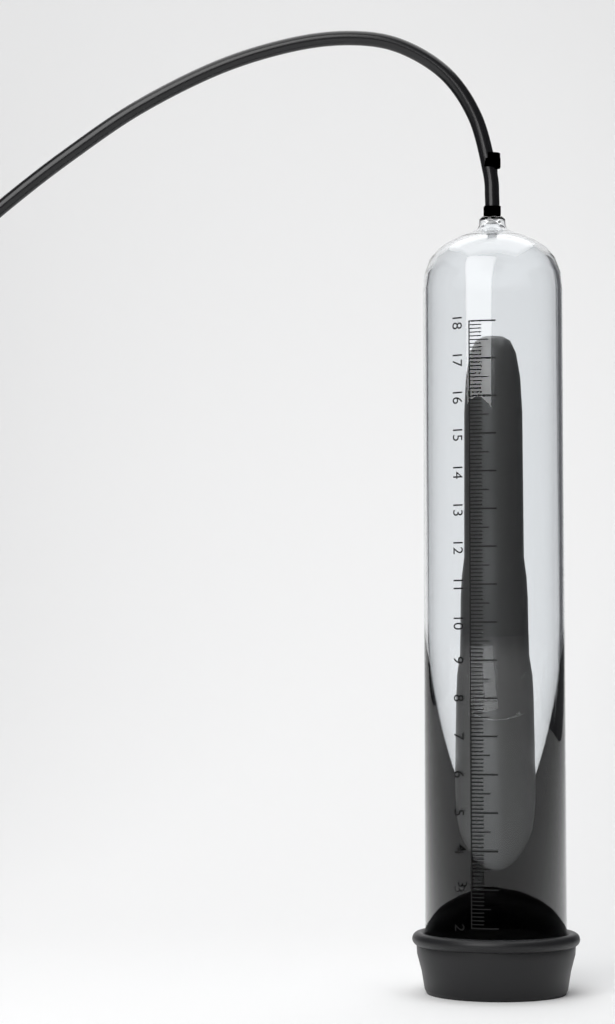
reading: 17.8 (no unit)
